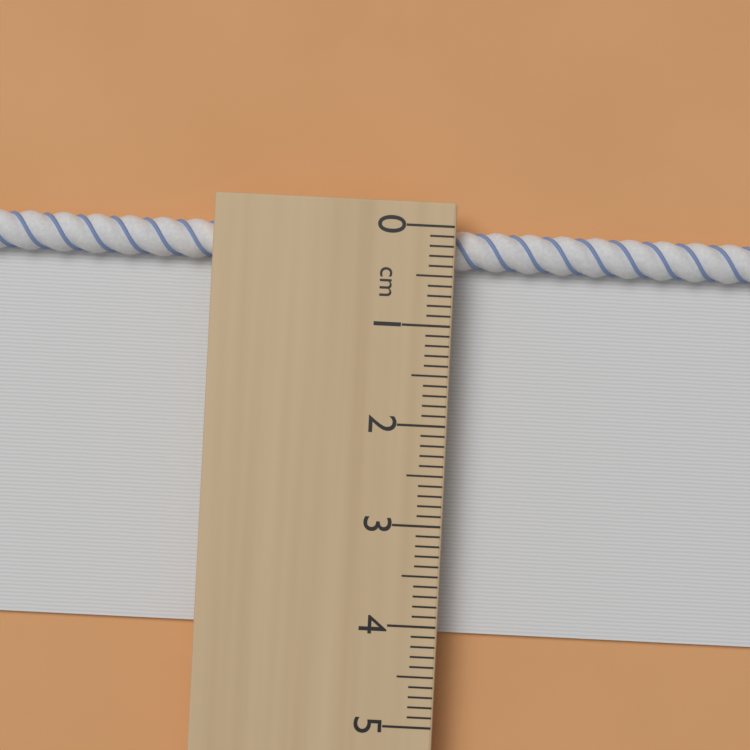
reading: 4.1 cm
